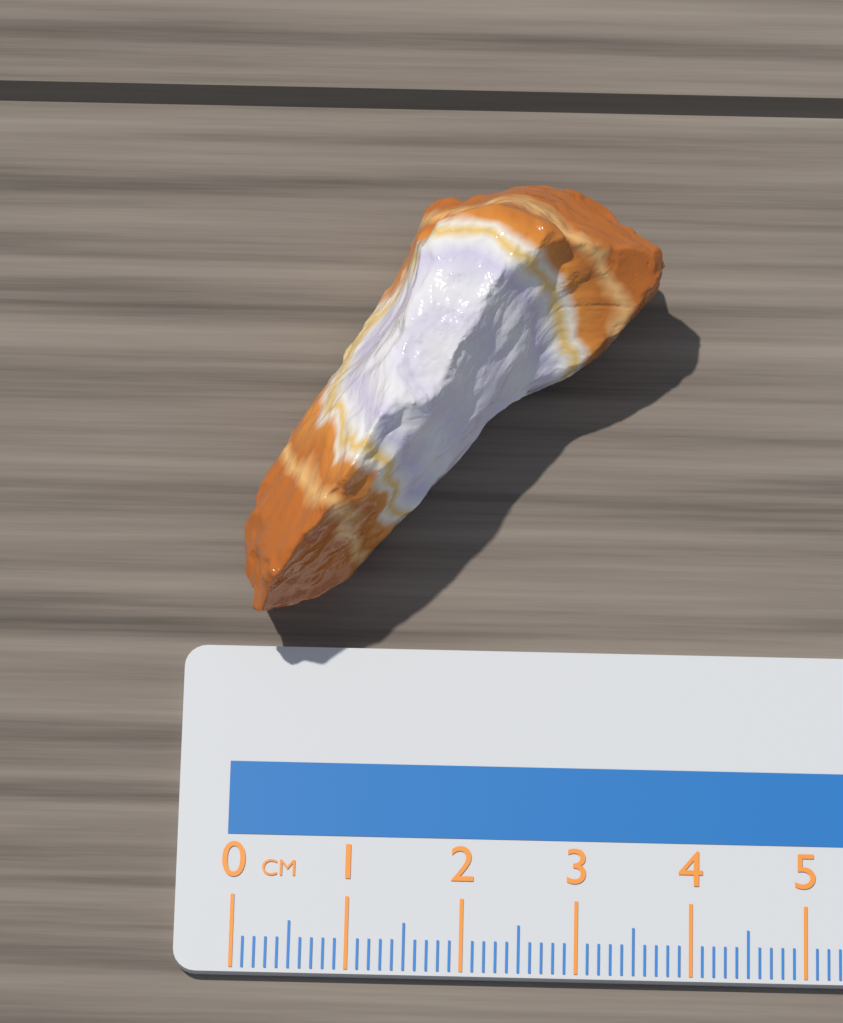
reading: 3.7 cm
